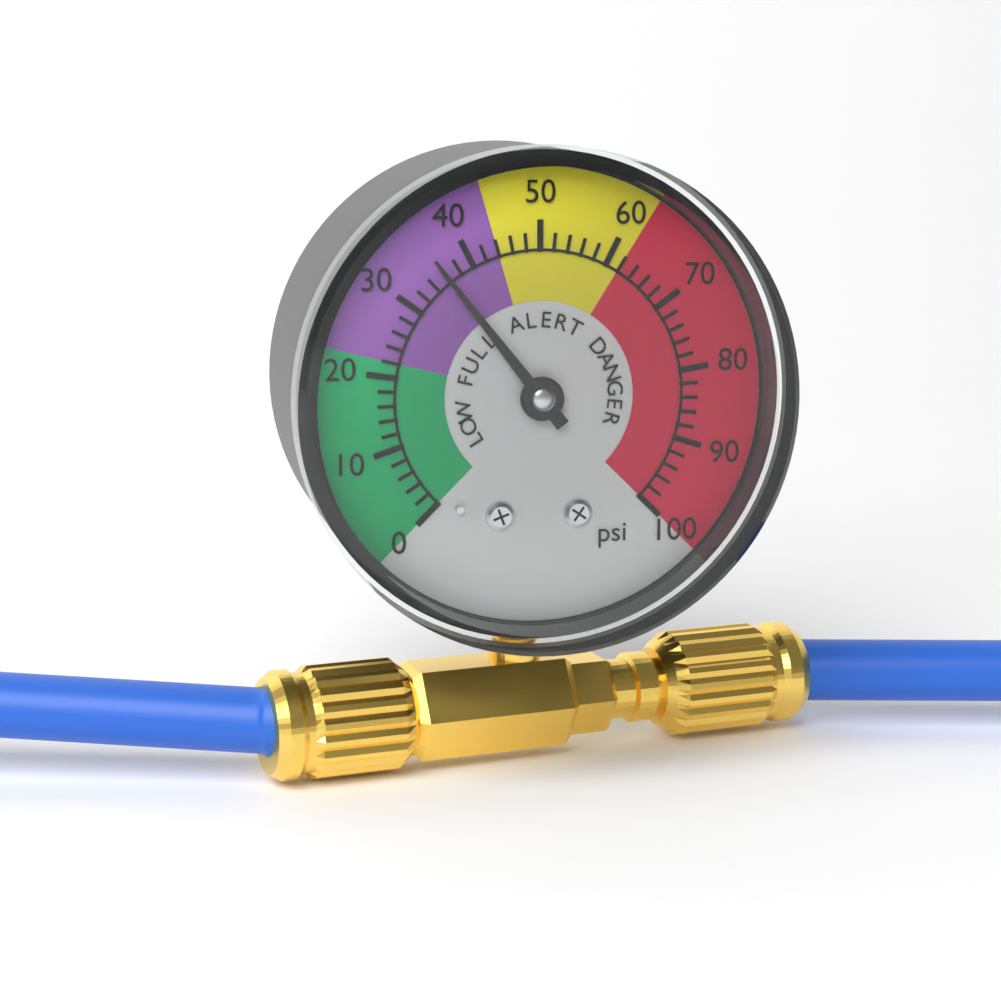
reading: 36 psi
